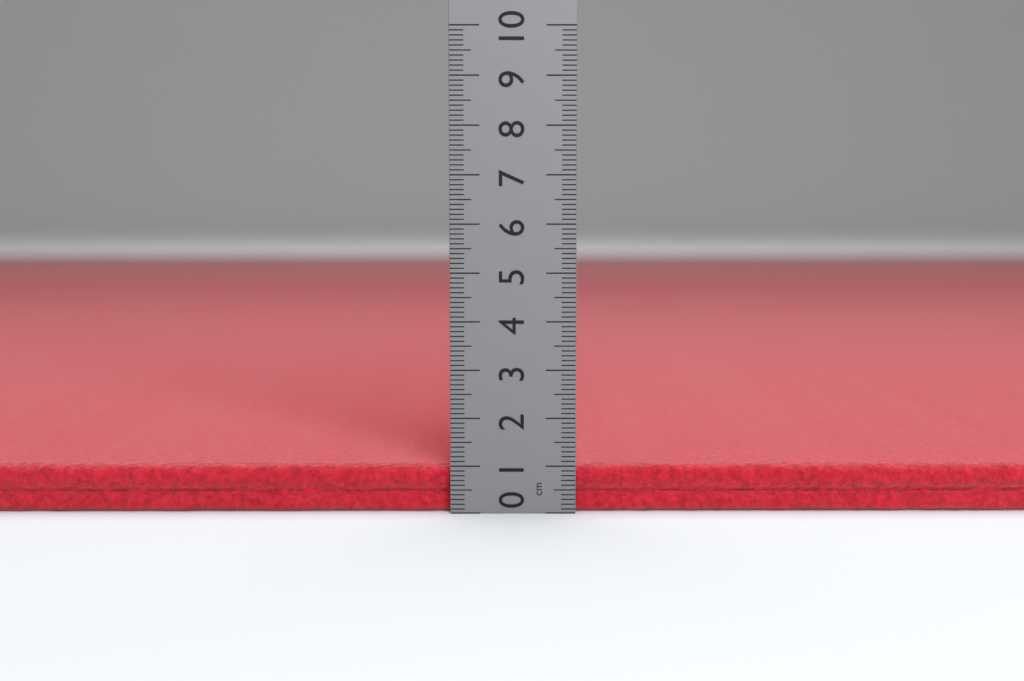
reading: 1.0 cm
